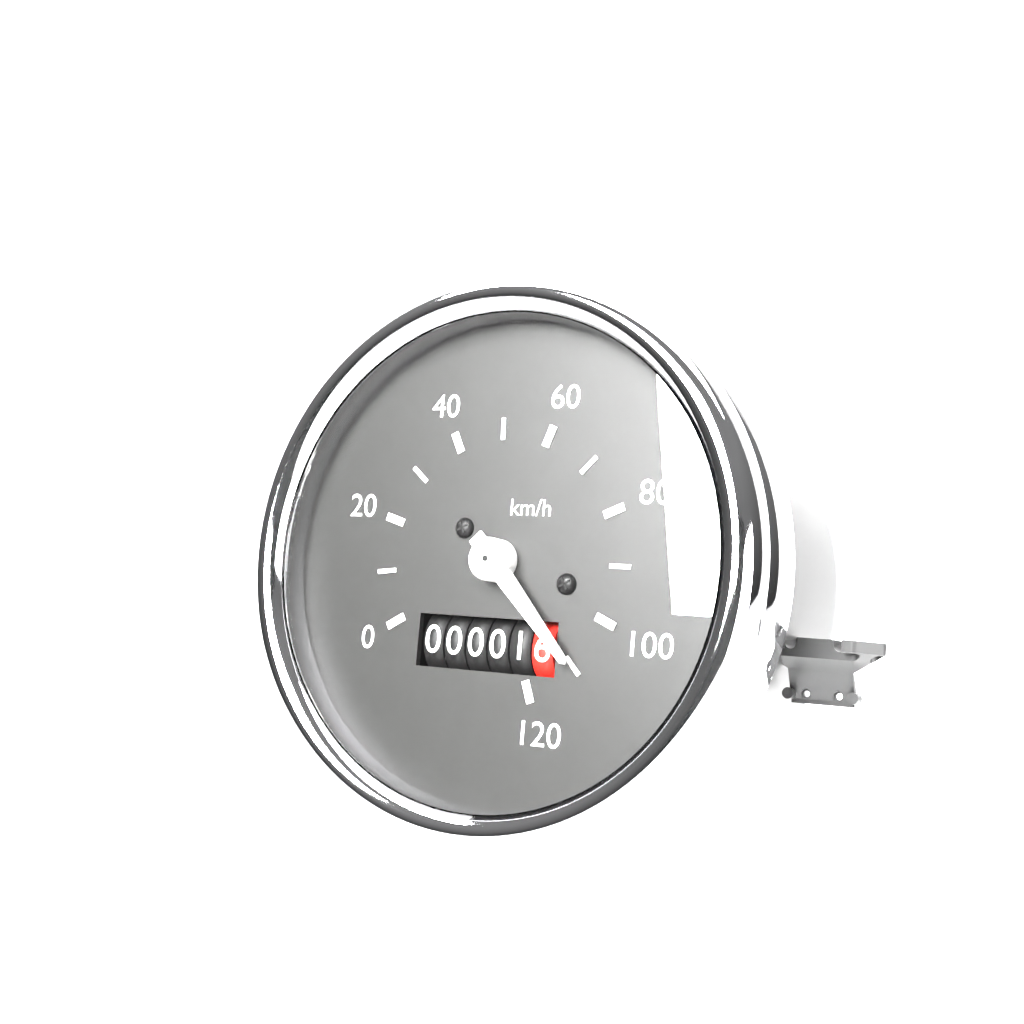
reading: 110 km/h
